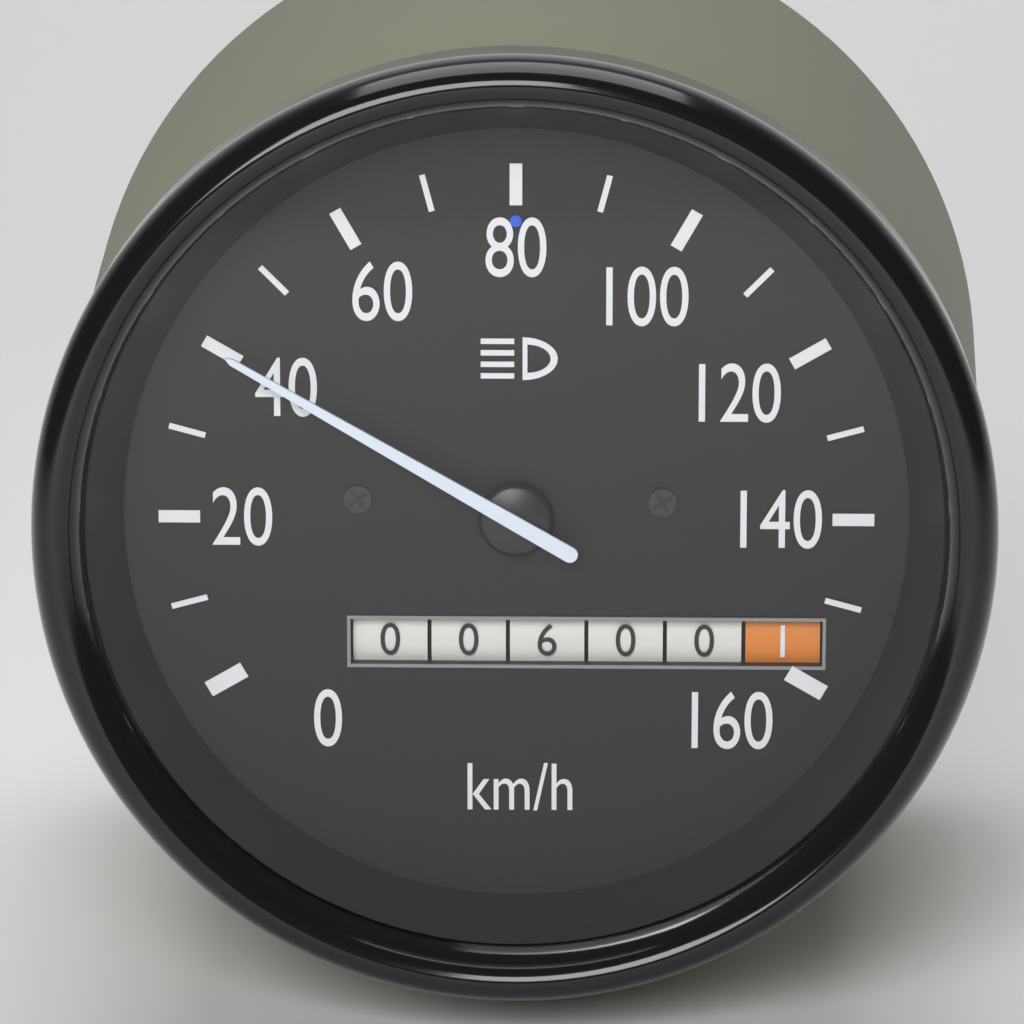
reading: 40 km/h
